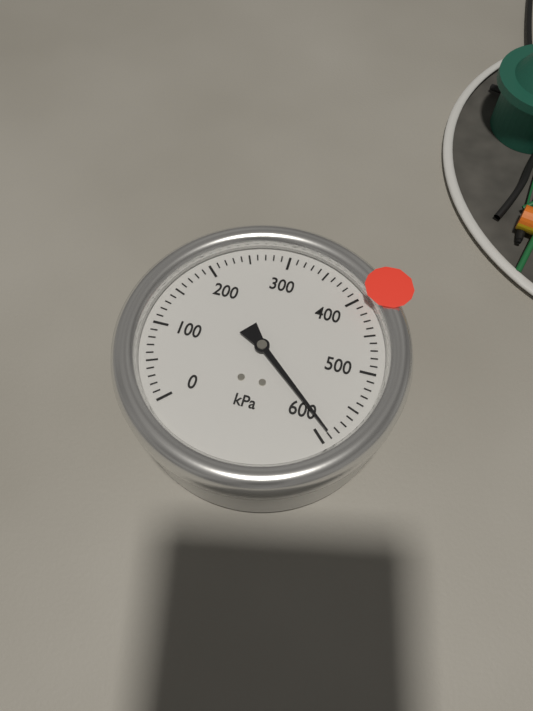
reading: 590 kPa
